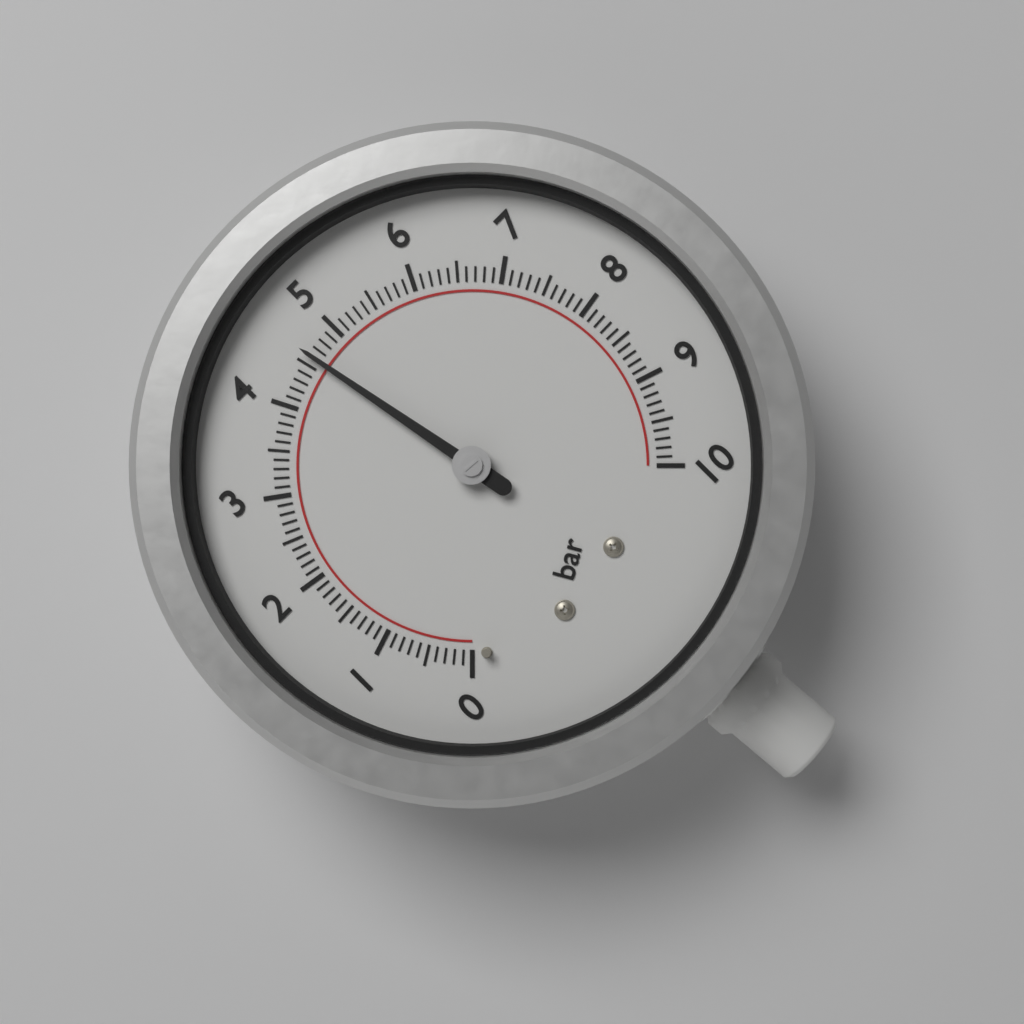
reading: 4.6 bar
